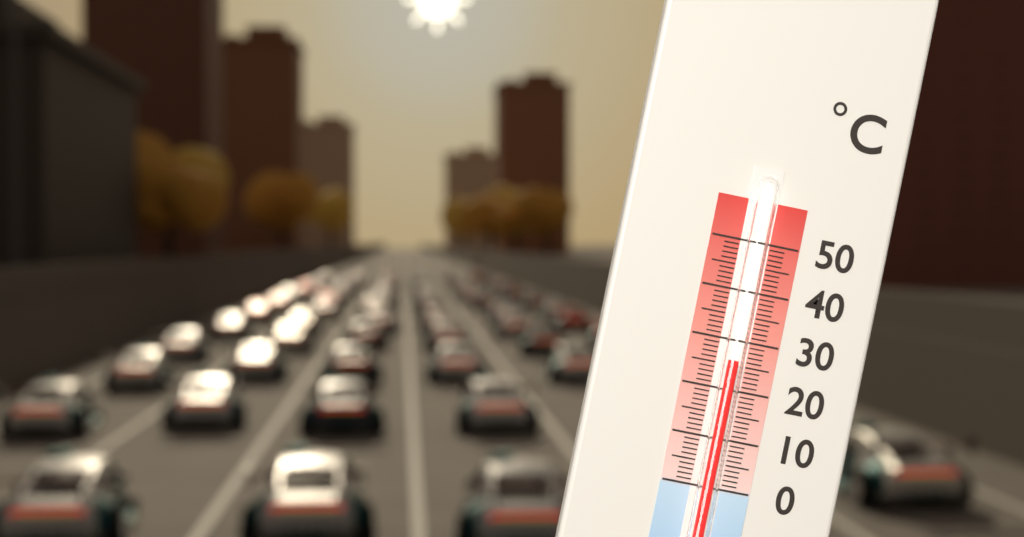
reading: 26 °C
